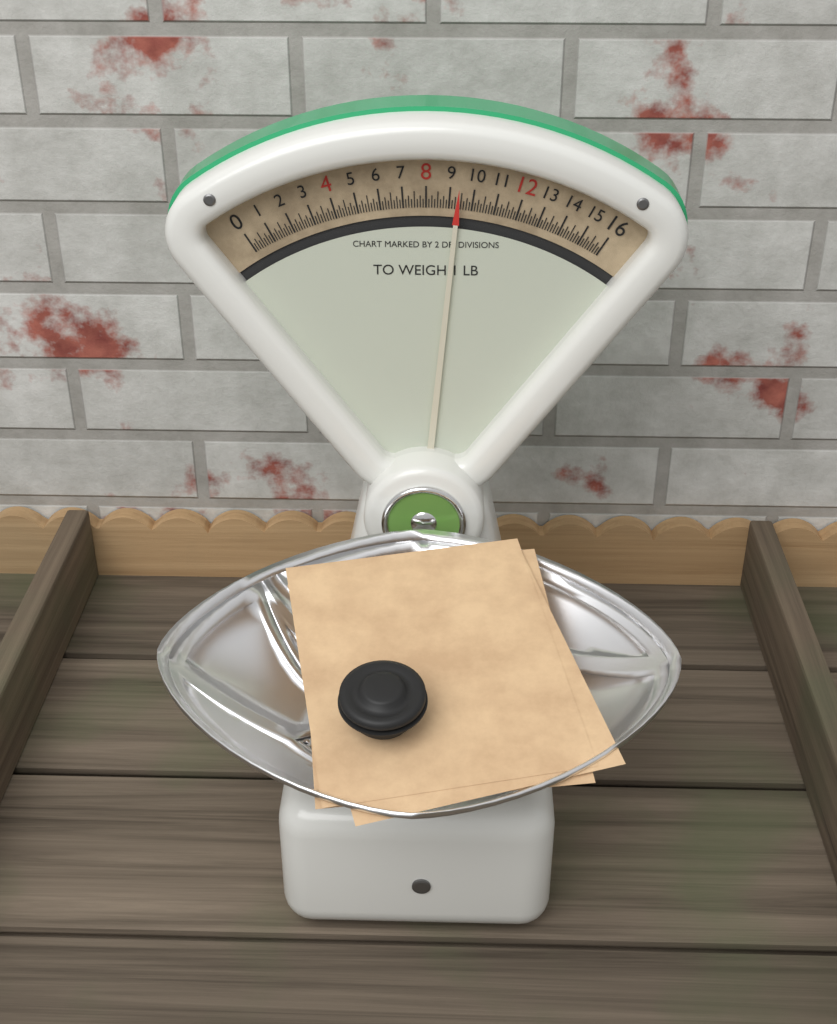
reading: 9.375 oz
